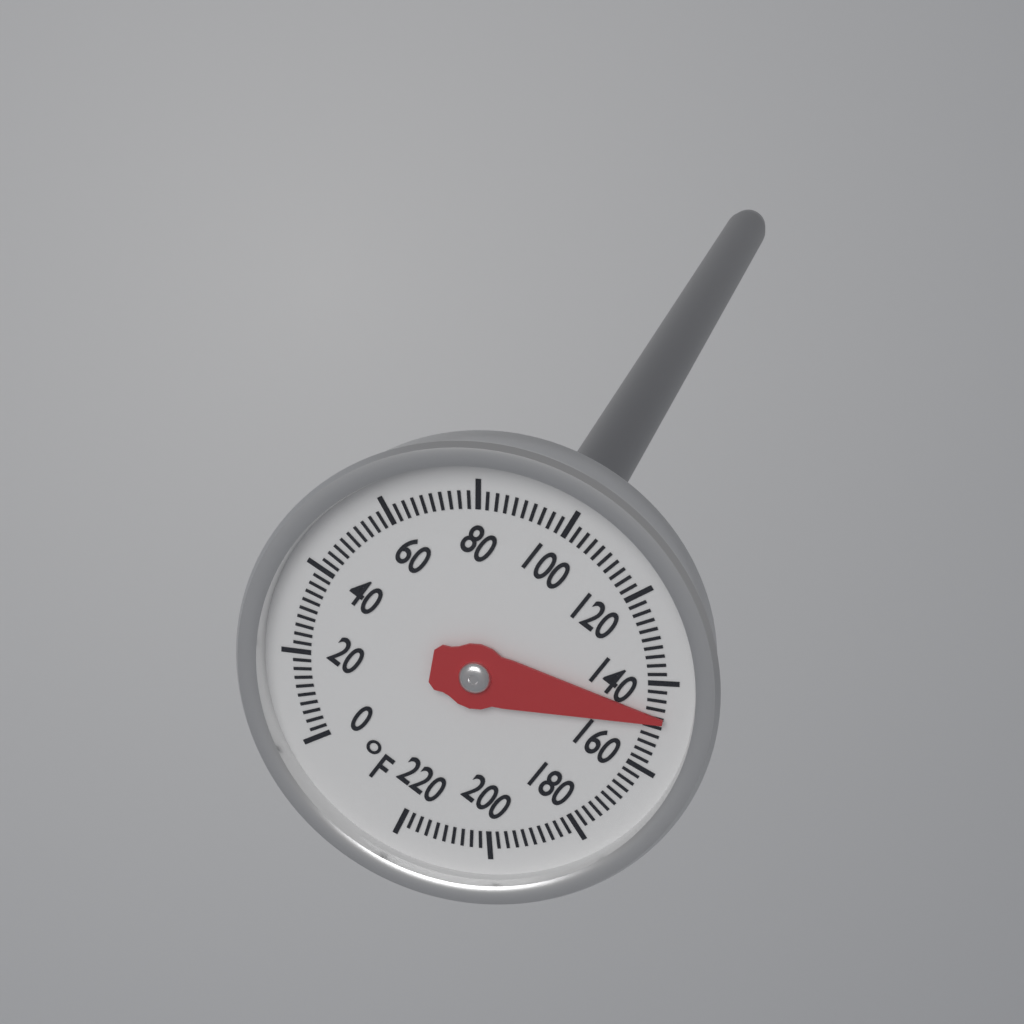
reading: 148 °F
